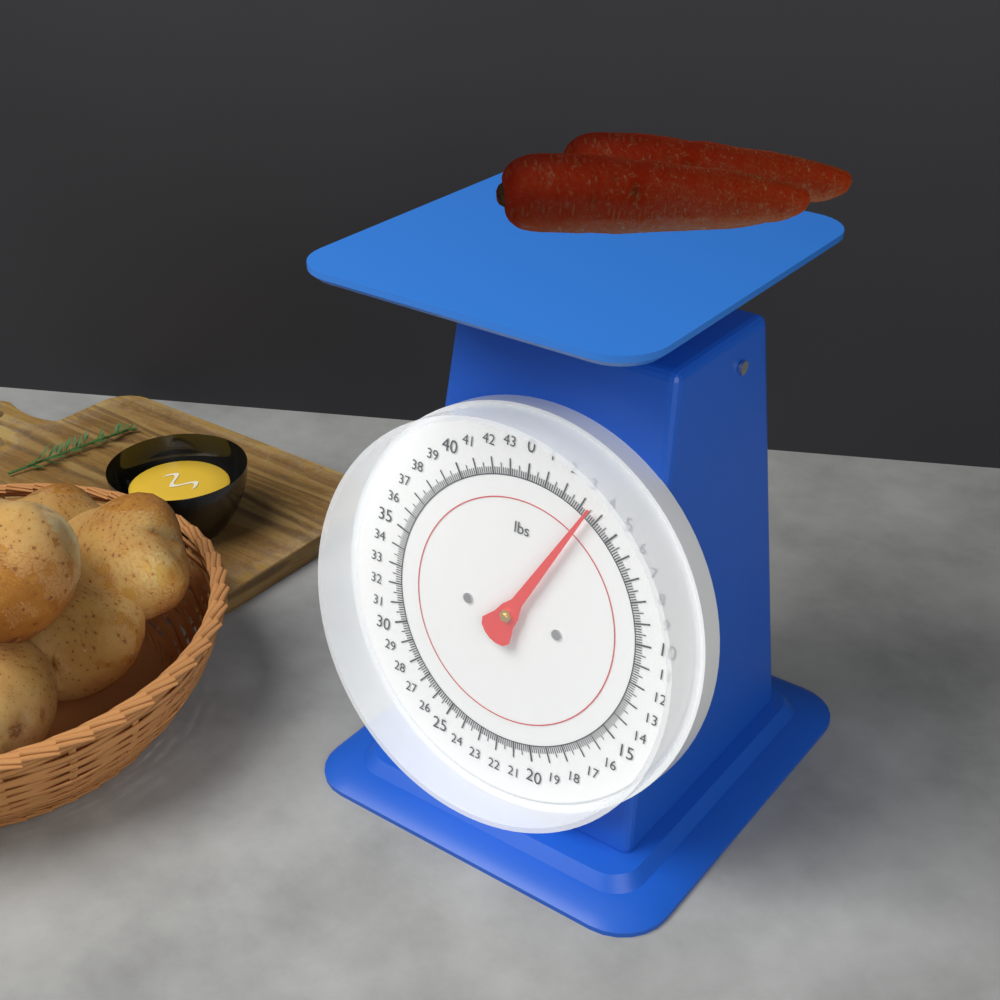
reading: 3.500 lbs
